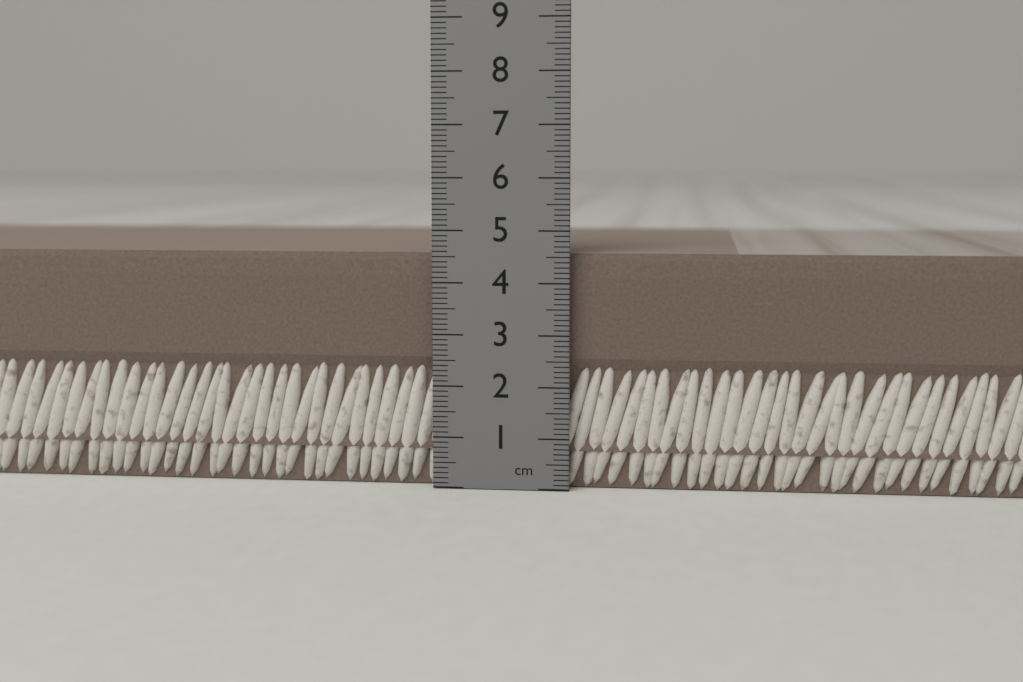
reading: 4.6 cm
